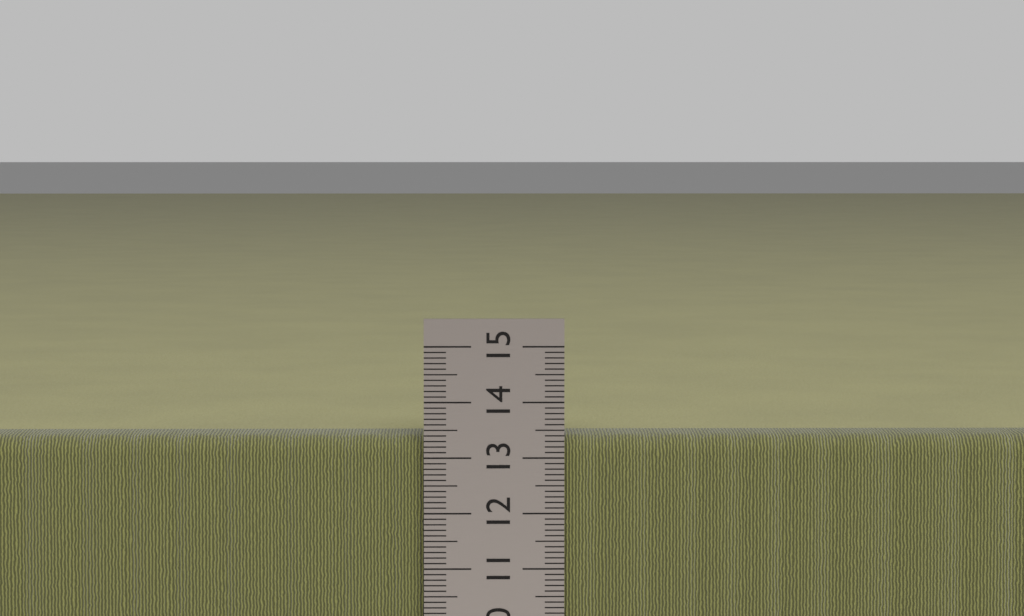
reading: 13.4 cm
